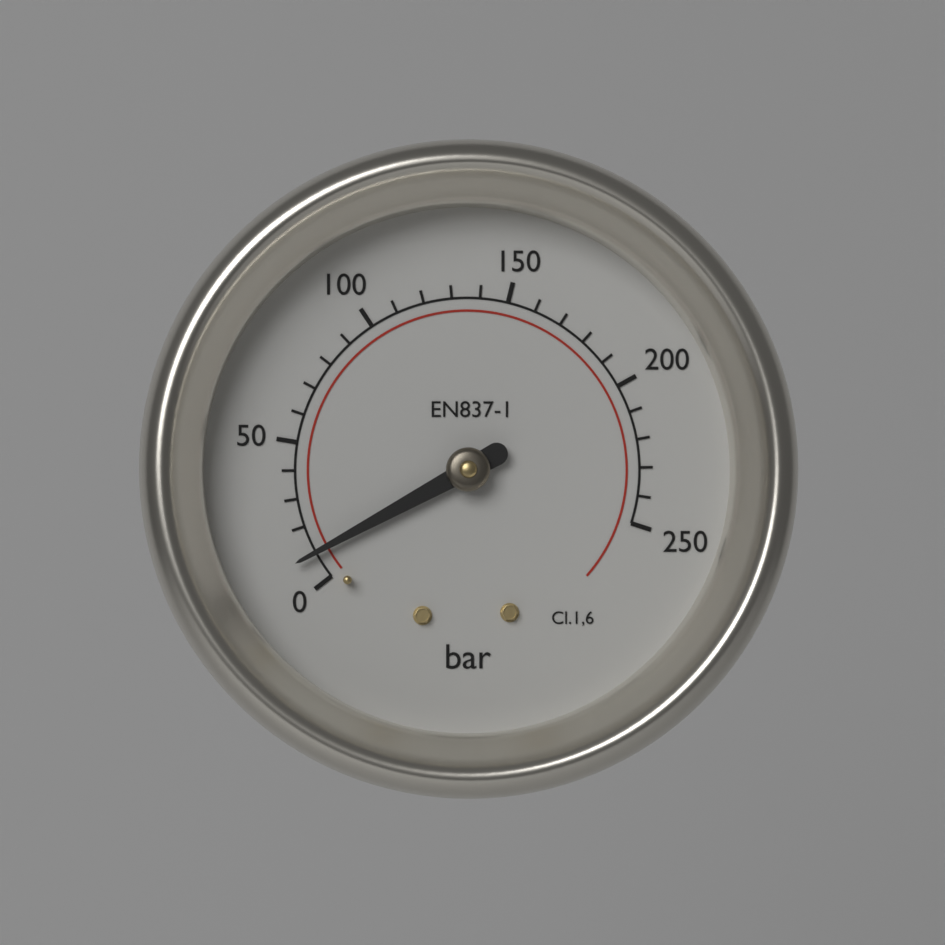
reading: 10 bar
